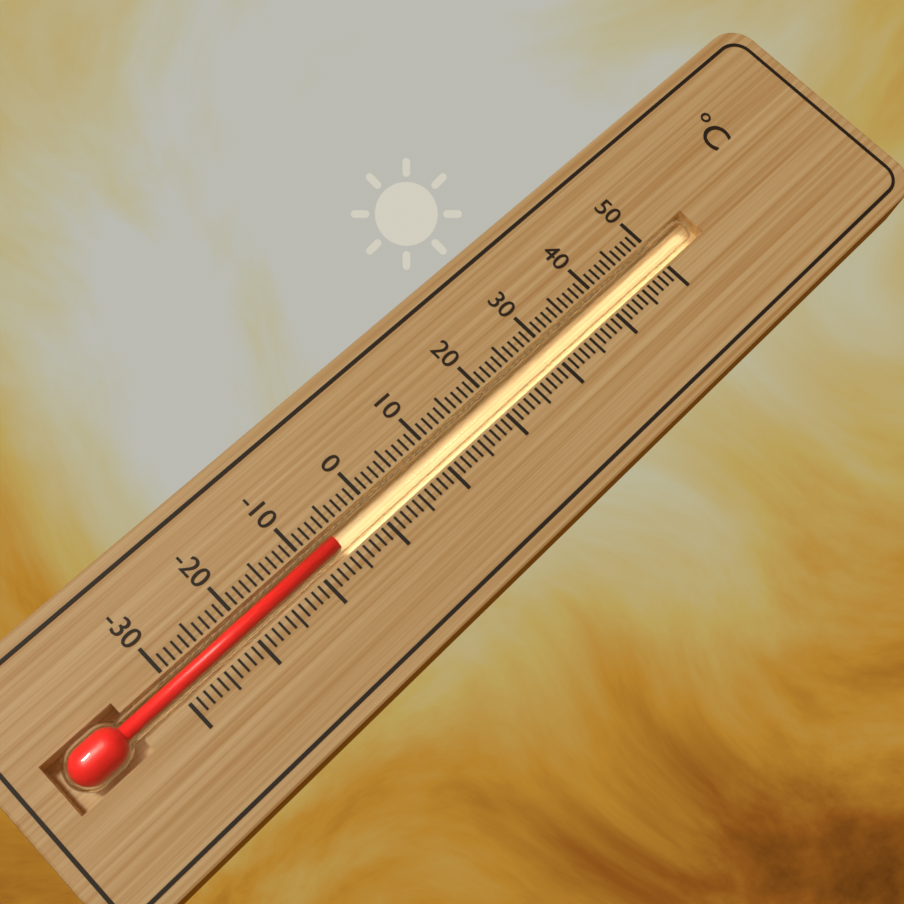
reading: -6 °C
